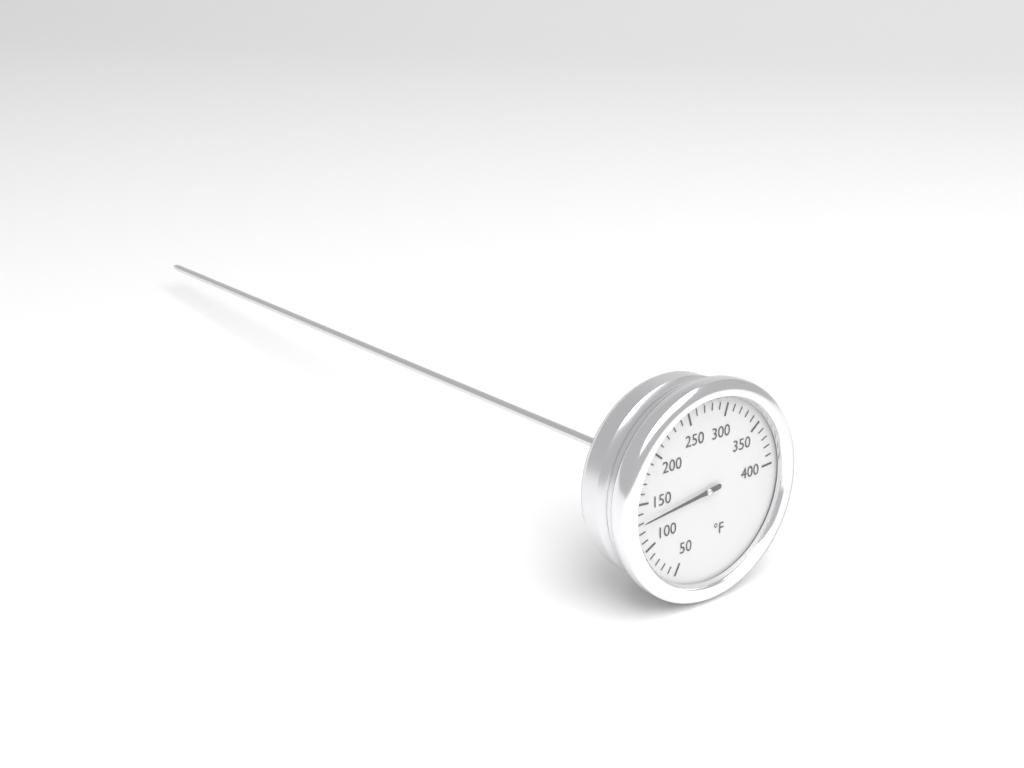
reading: 130 °F
